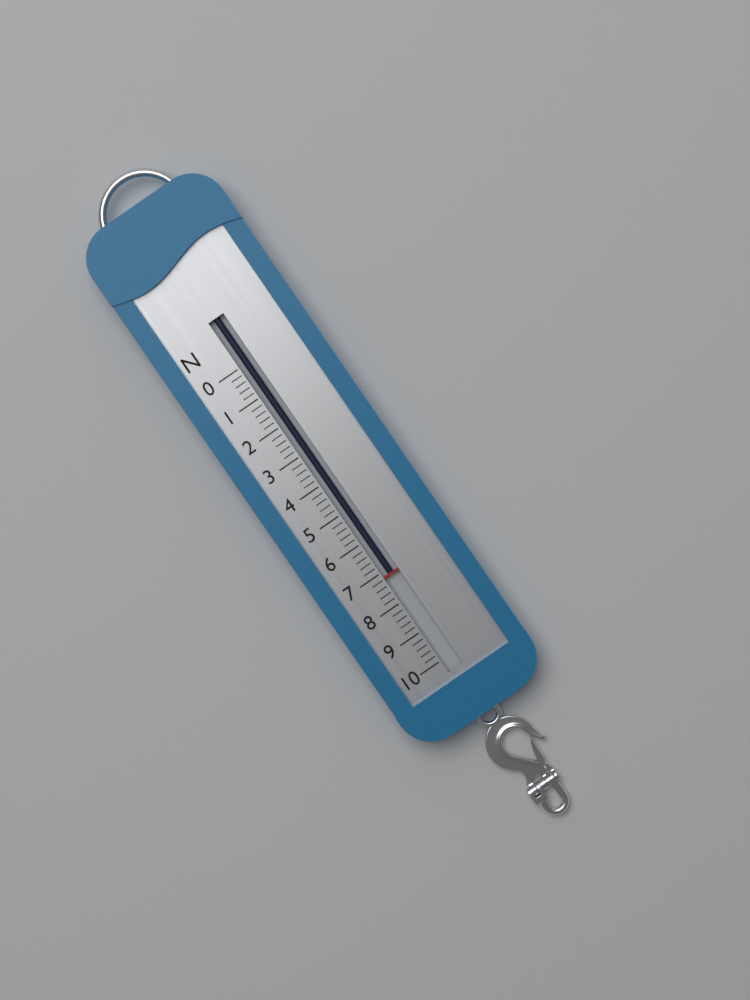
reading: 7.2 N
